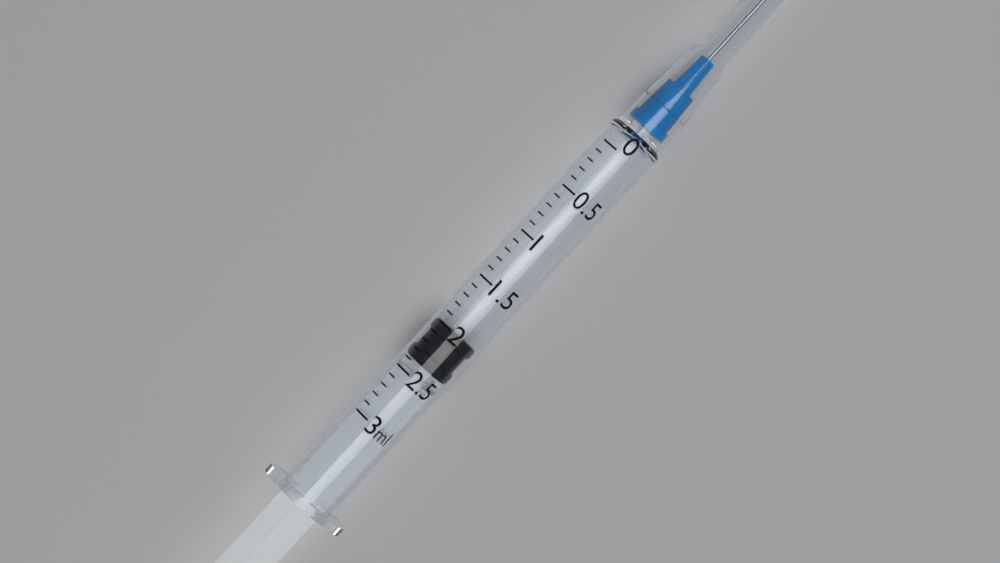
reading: 2.0 ml
